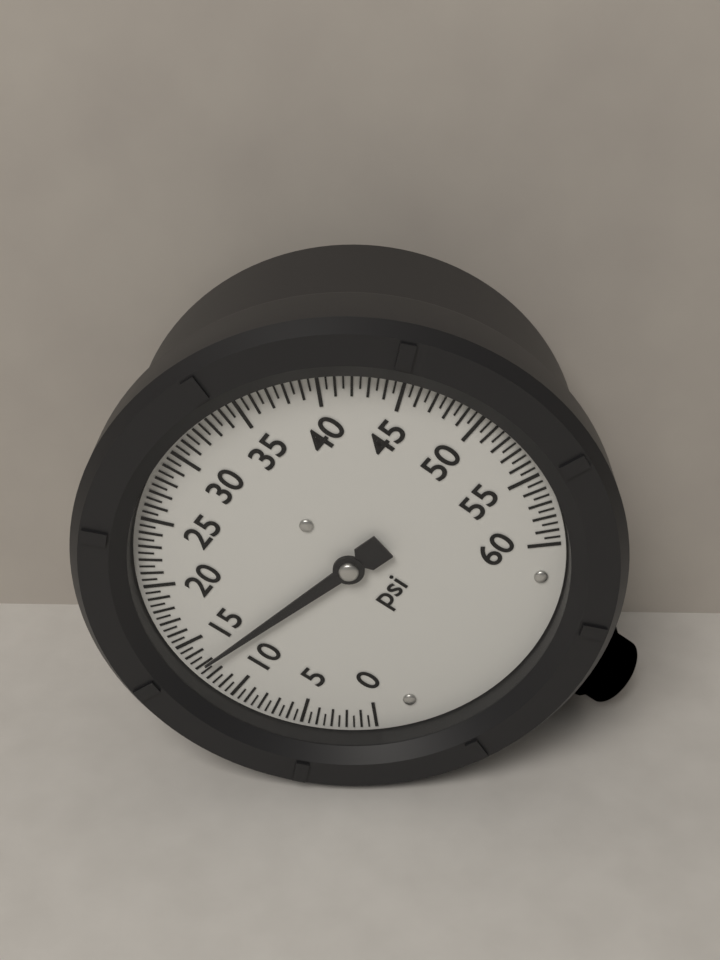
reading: 13.0 psi
